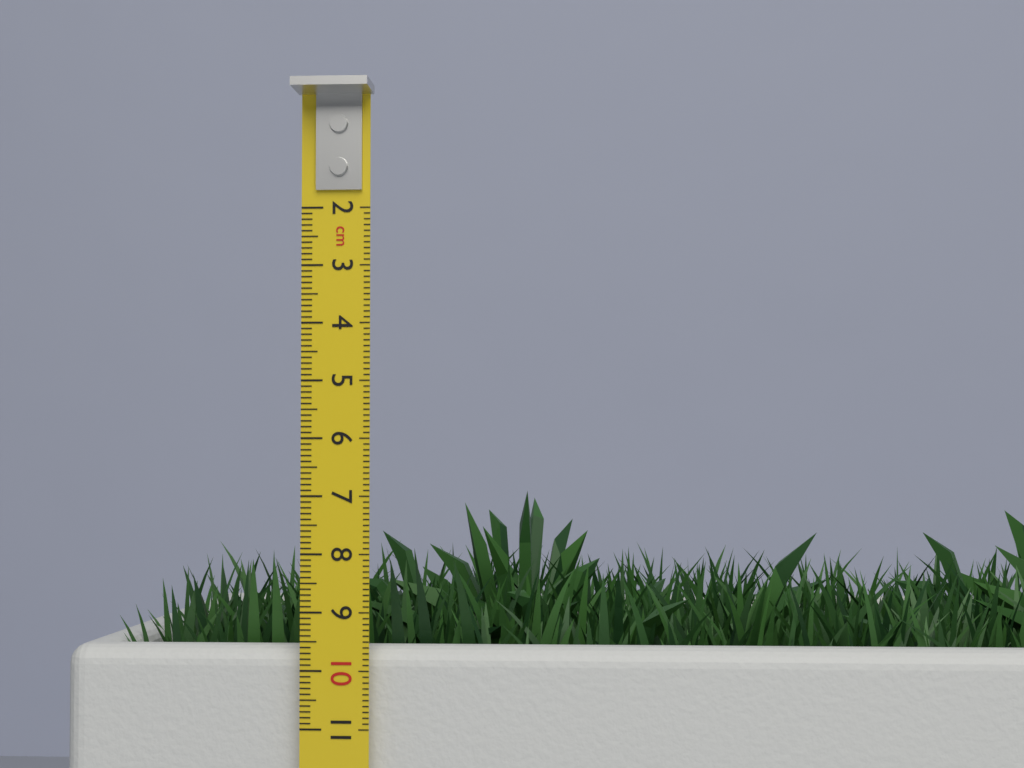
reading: 8.1 cm
